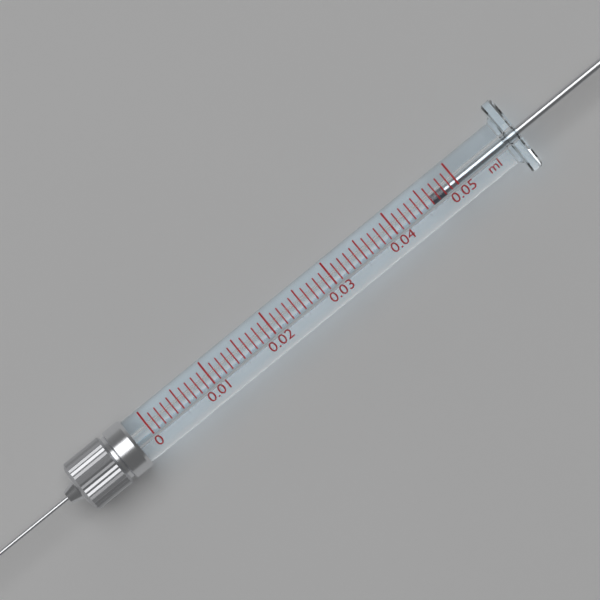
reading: 0.046 ml
